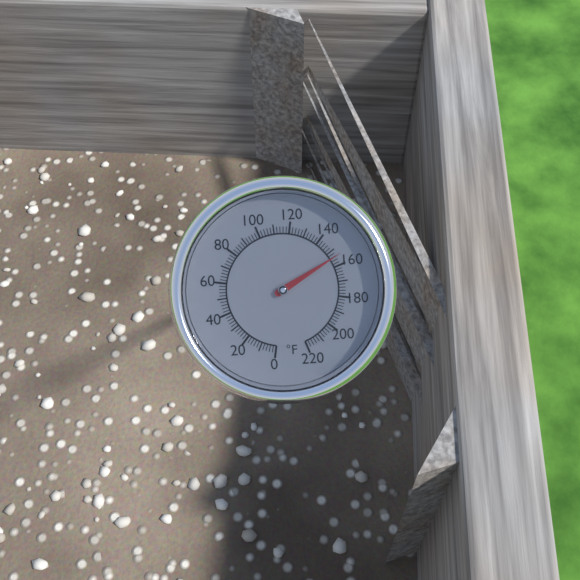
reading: 154 °F
